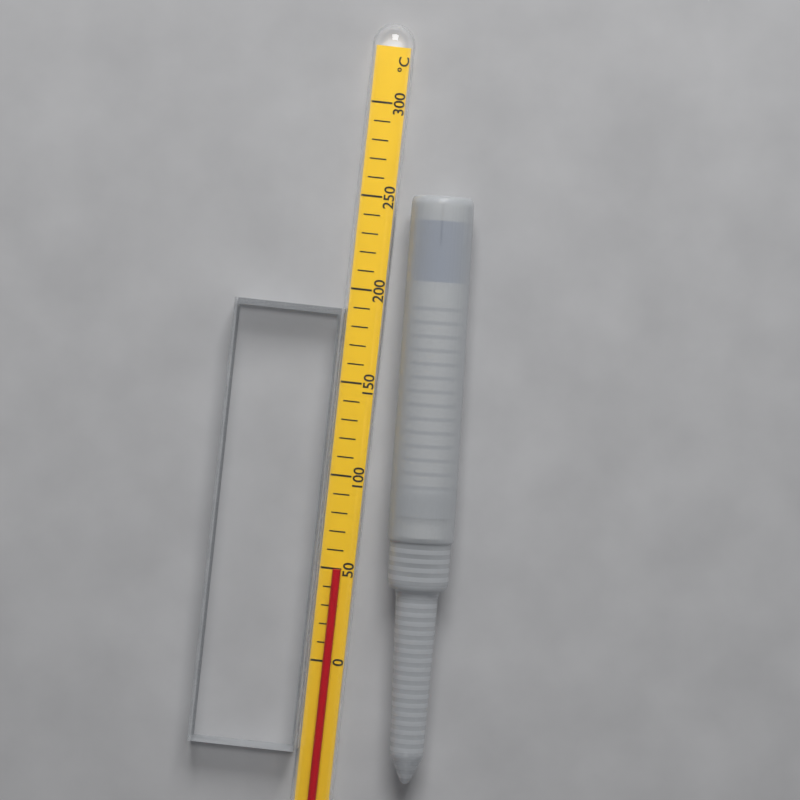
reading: 50 °C
